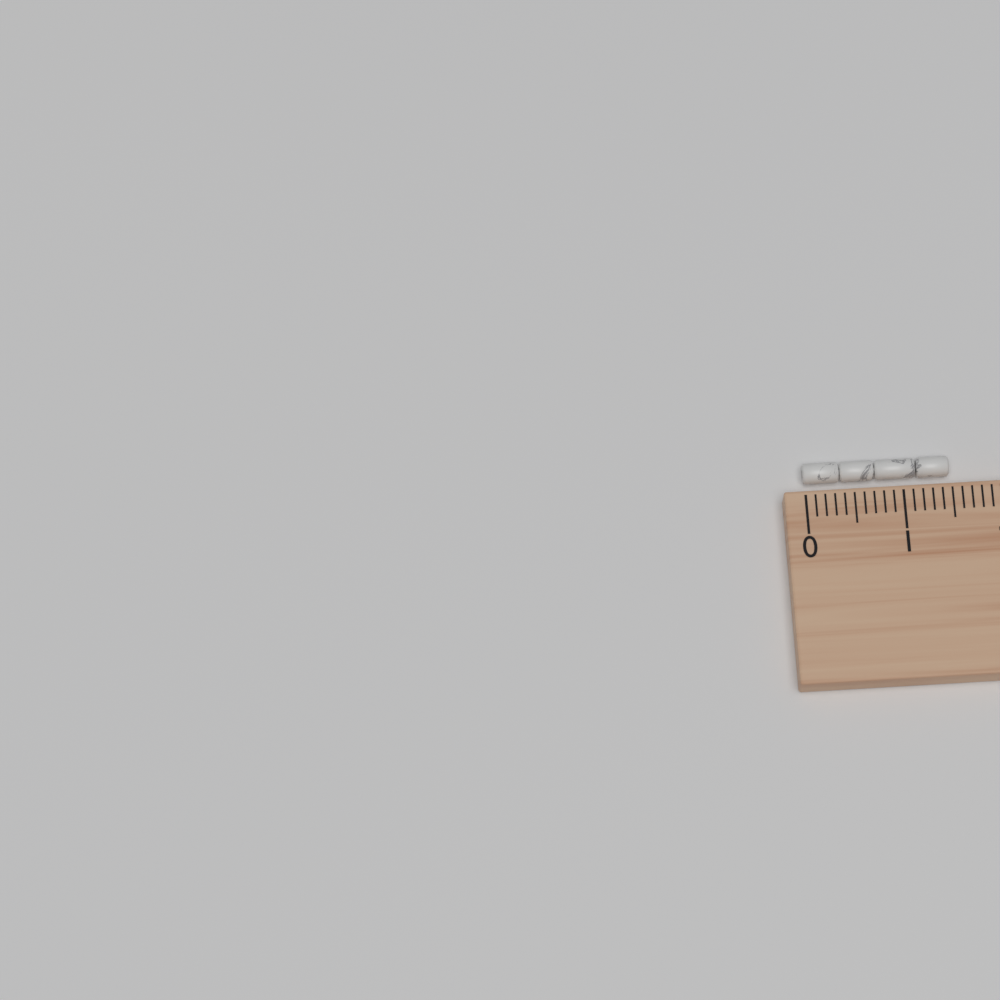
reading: 1.5 cm
